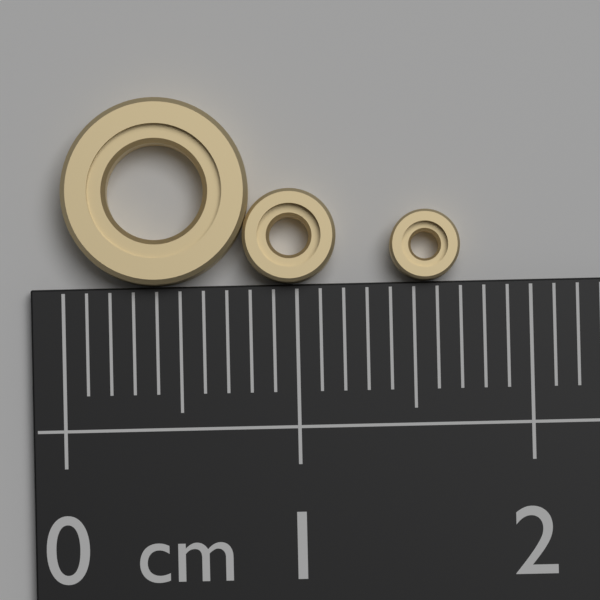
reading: 0.8 cm
